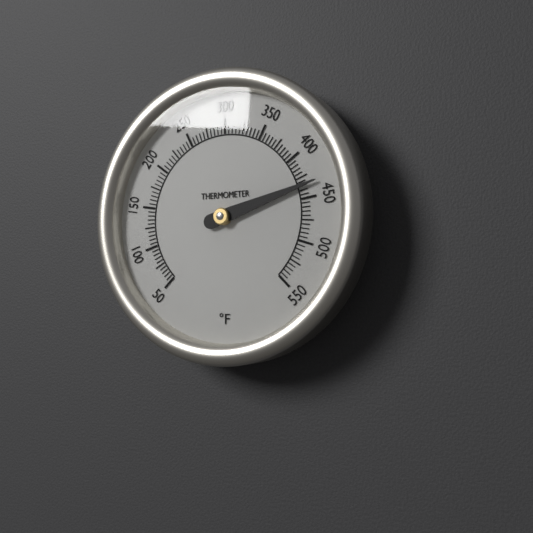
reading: 435 °F
